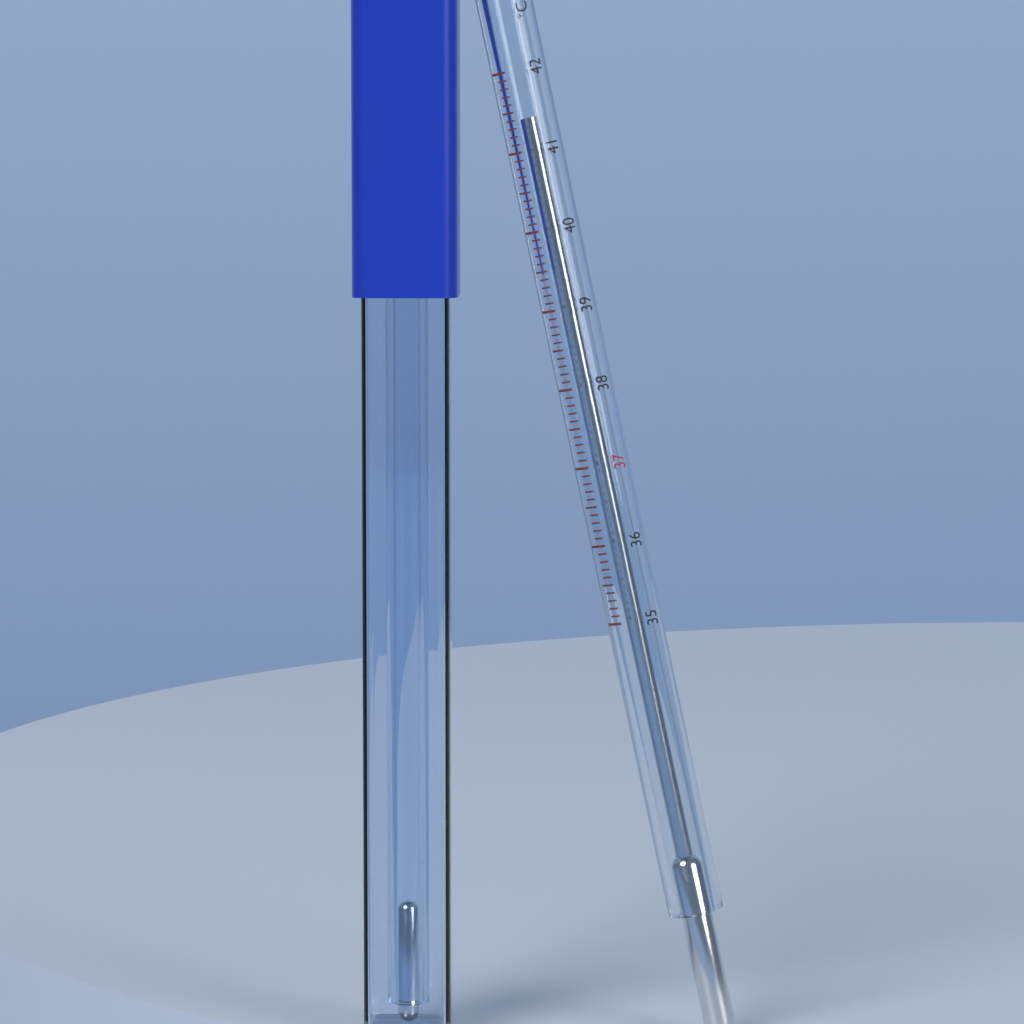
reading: 41.4 °C
